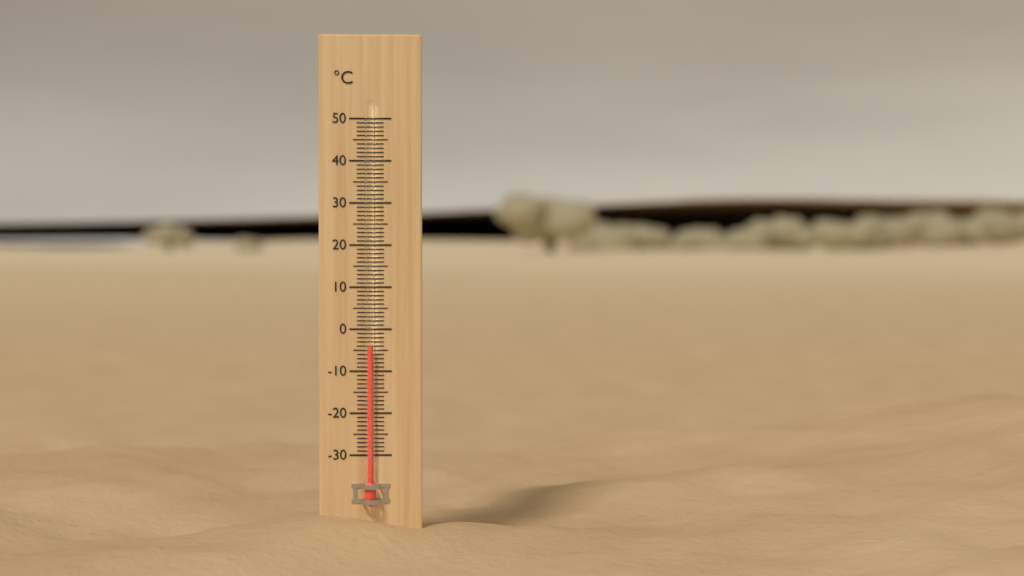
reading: -4 °C
